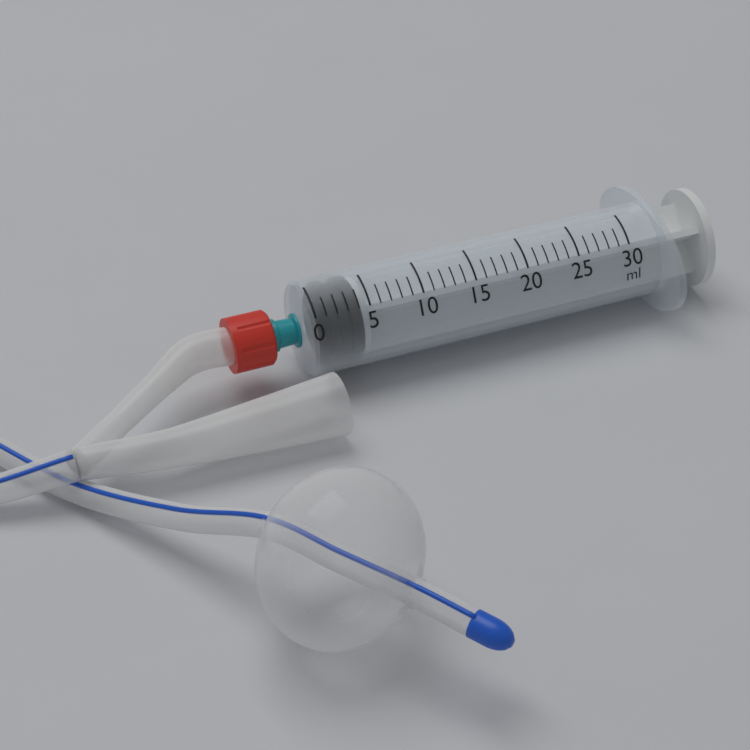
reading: 1 ml
